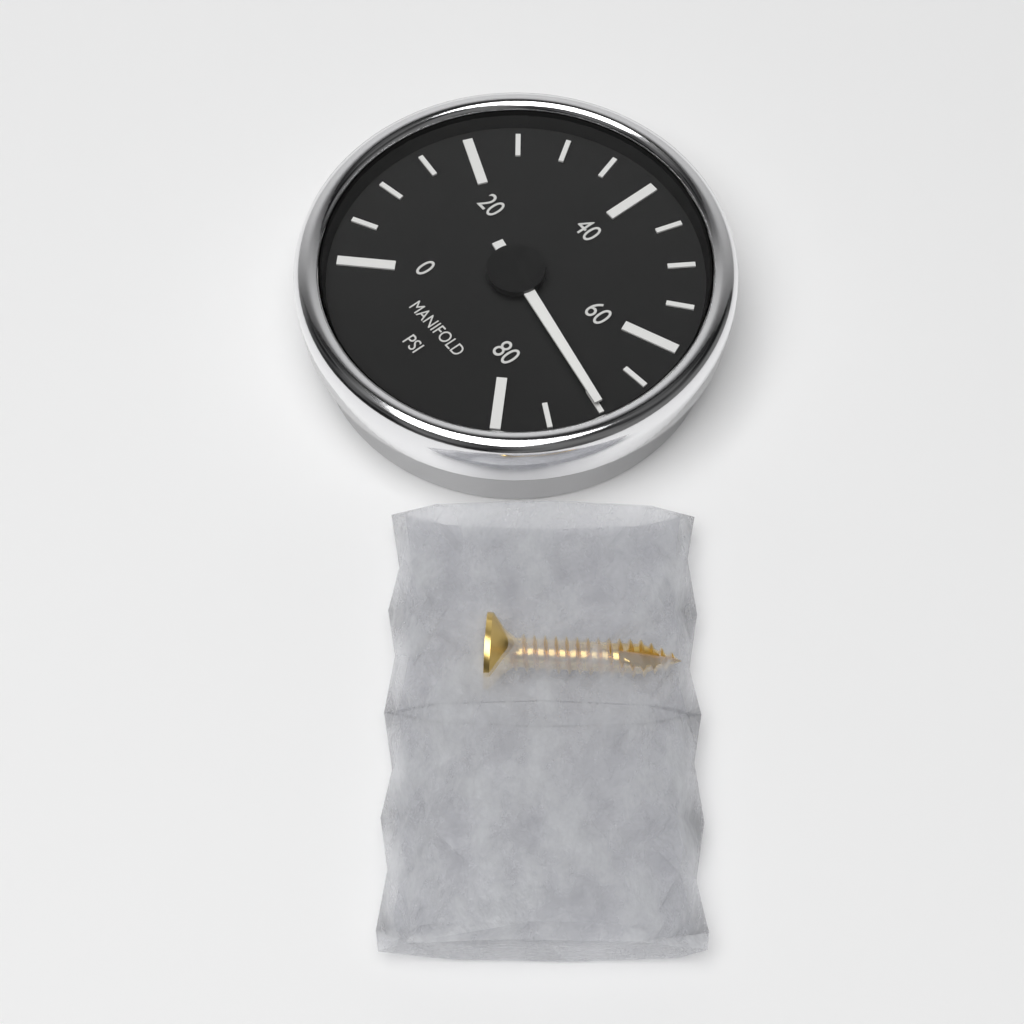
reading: 70 psi
